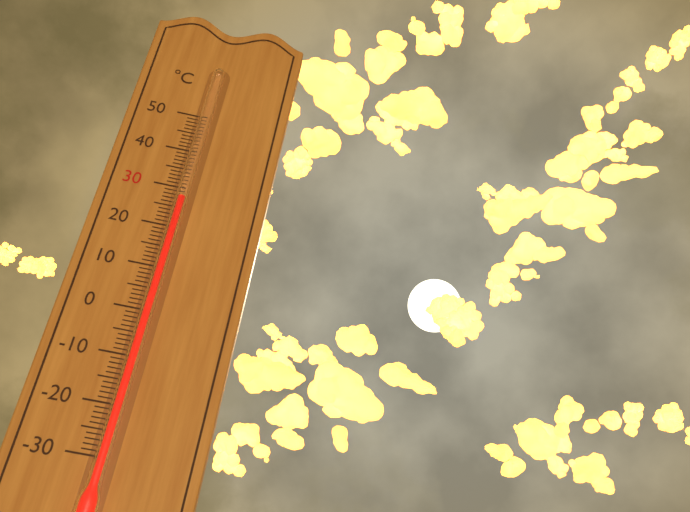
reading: 27 °C
